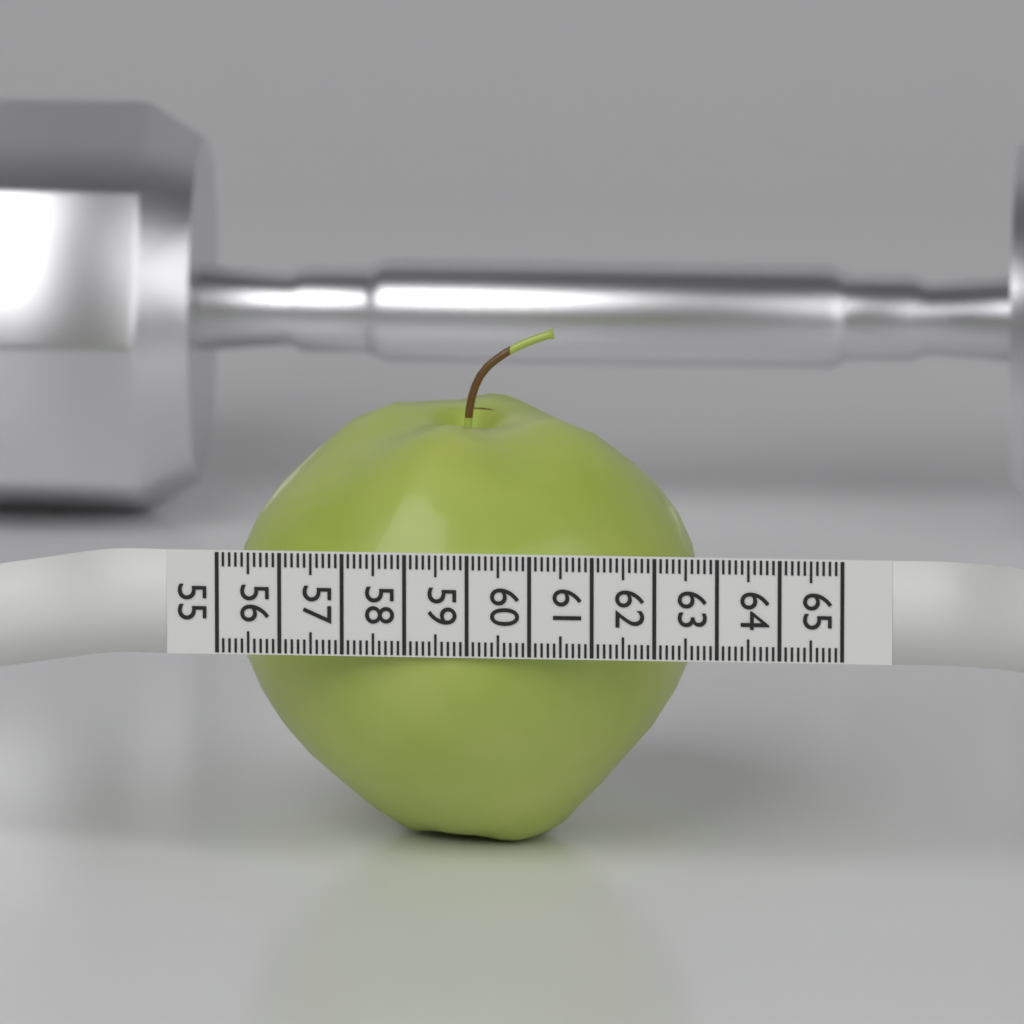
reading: 62.5 (no unit)
